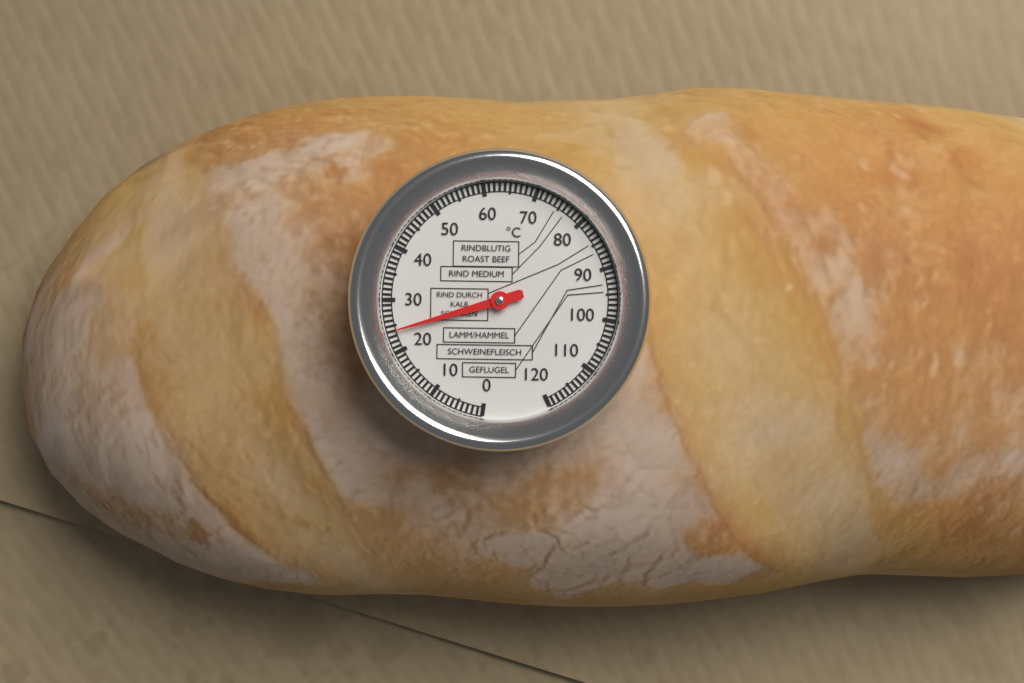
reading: 24 °C
